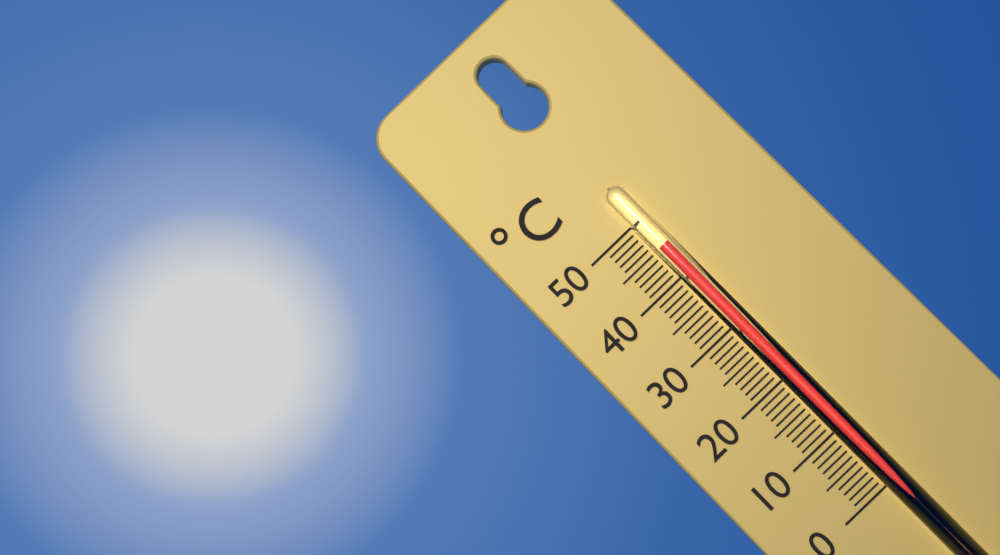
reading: 45 °C
